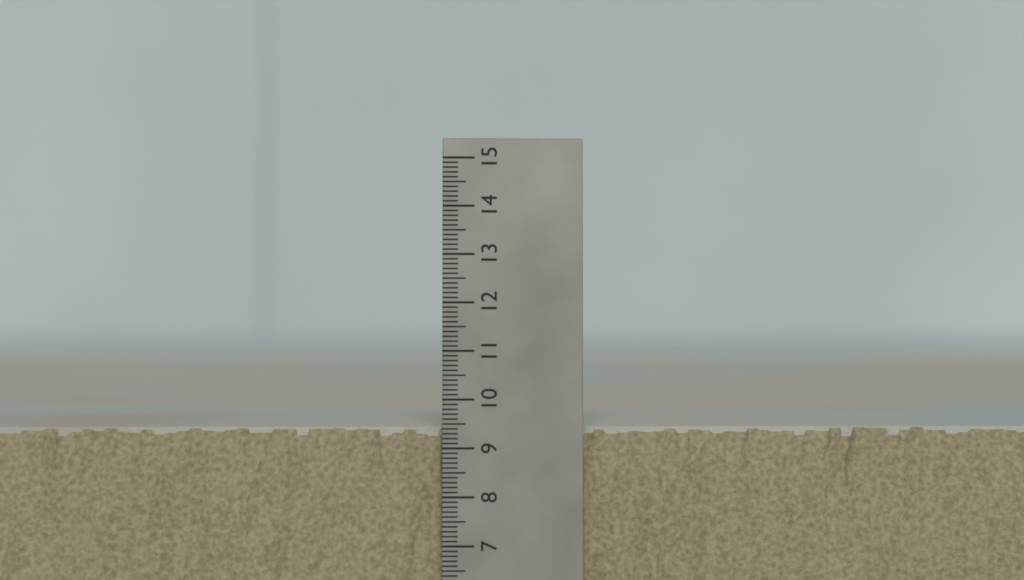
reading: 9.4 (no unit)
